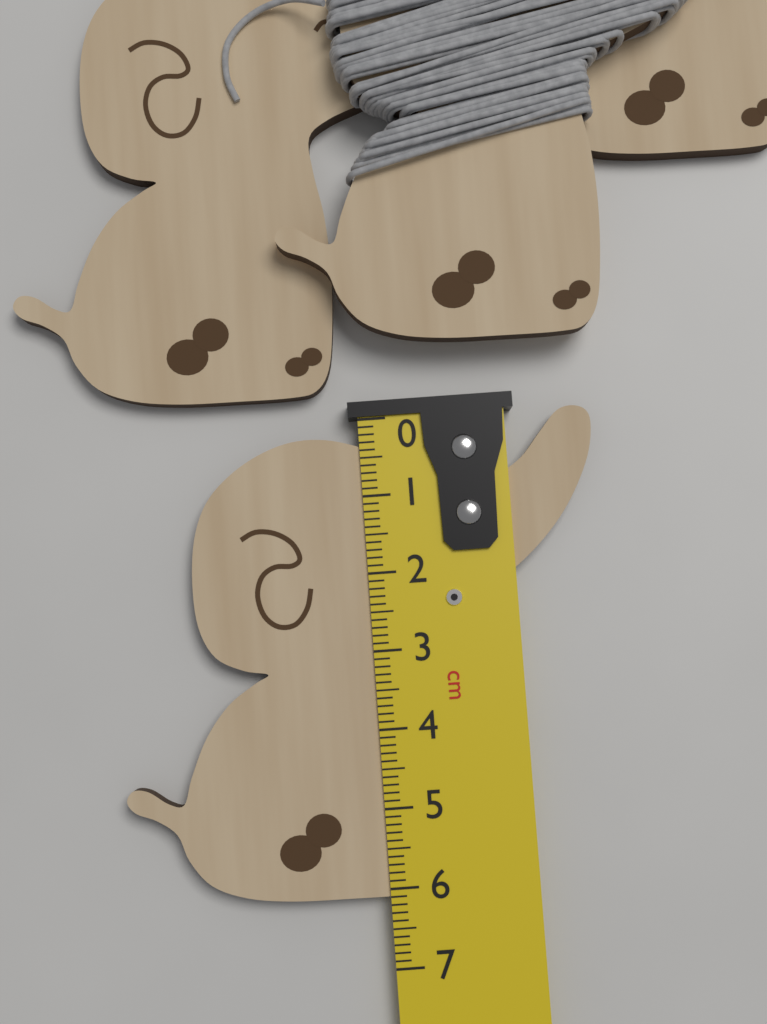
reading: 6.1 cm
